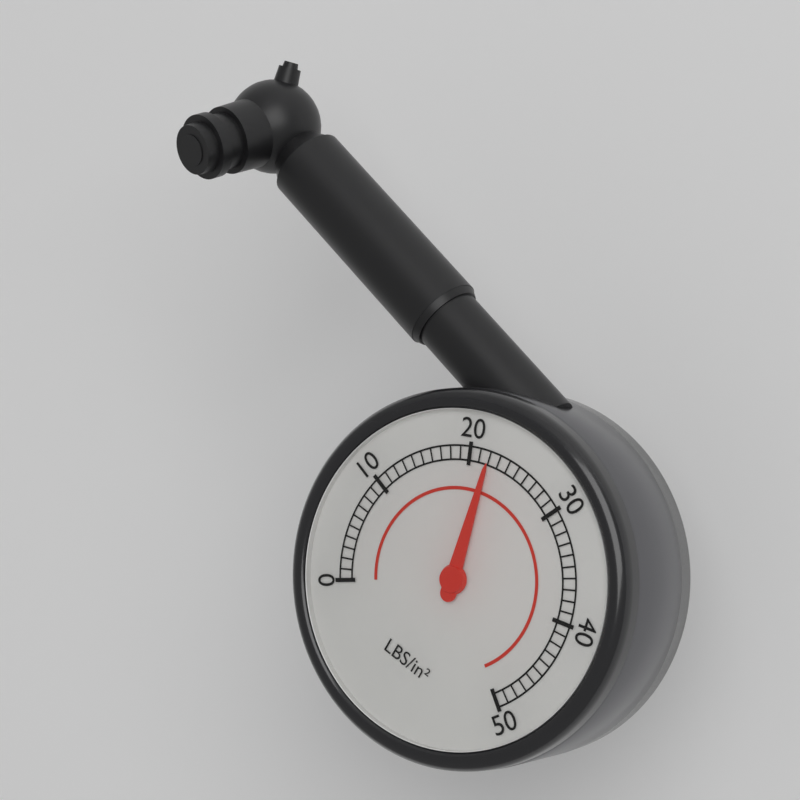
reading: 22 psi
